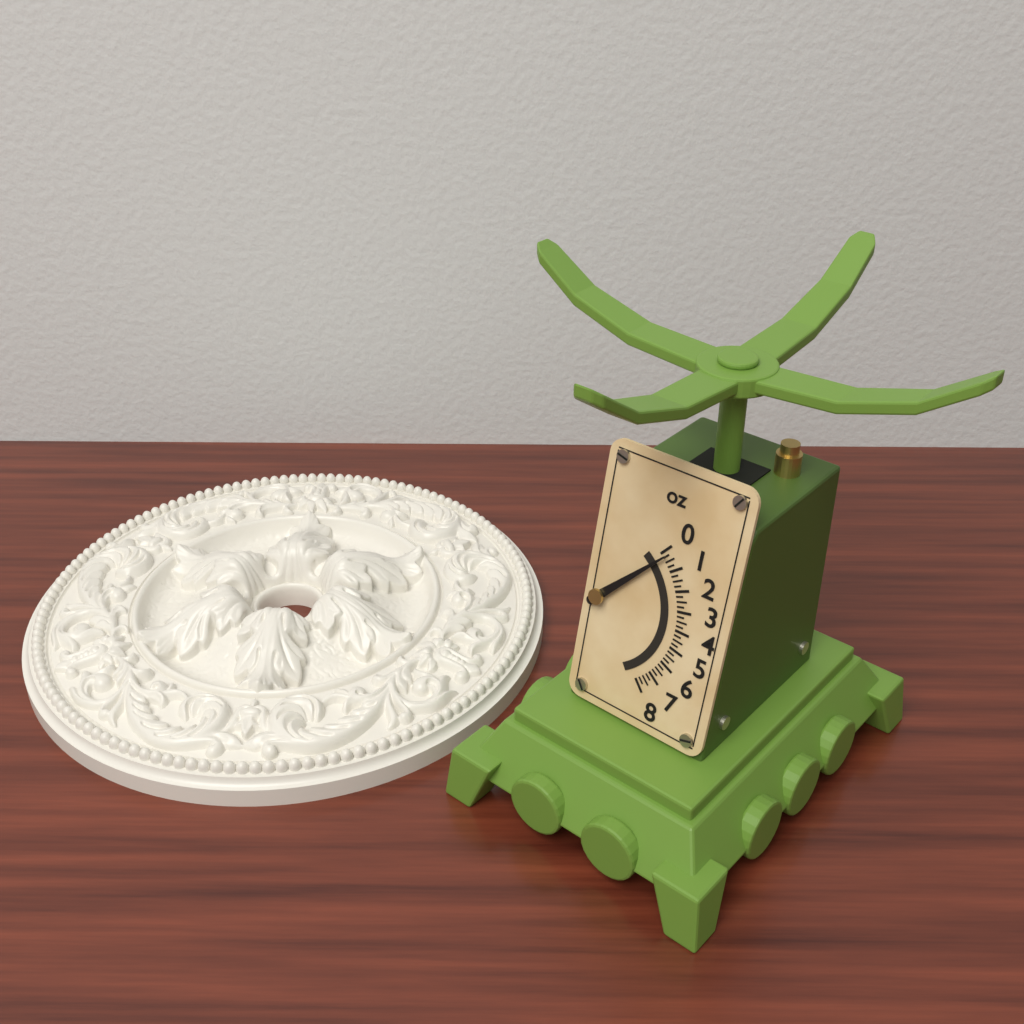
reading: 0.25 oz
